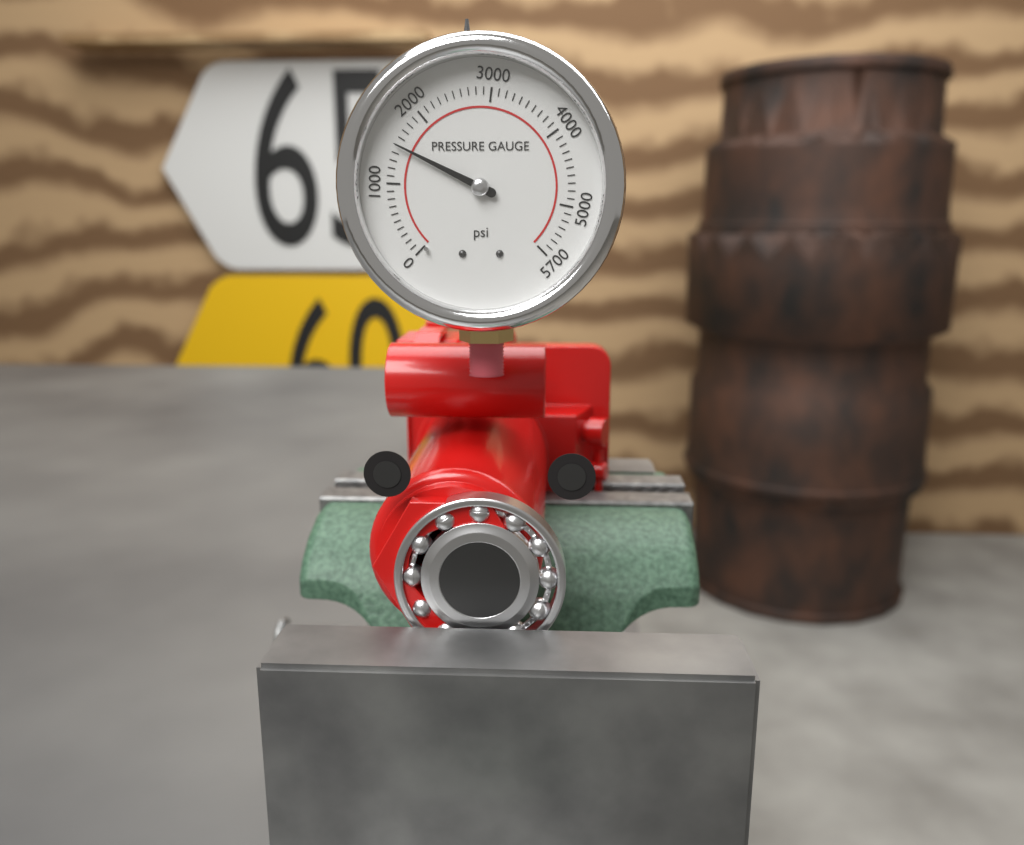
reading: 1500 psi
